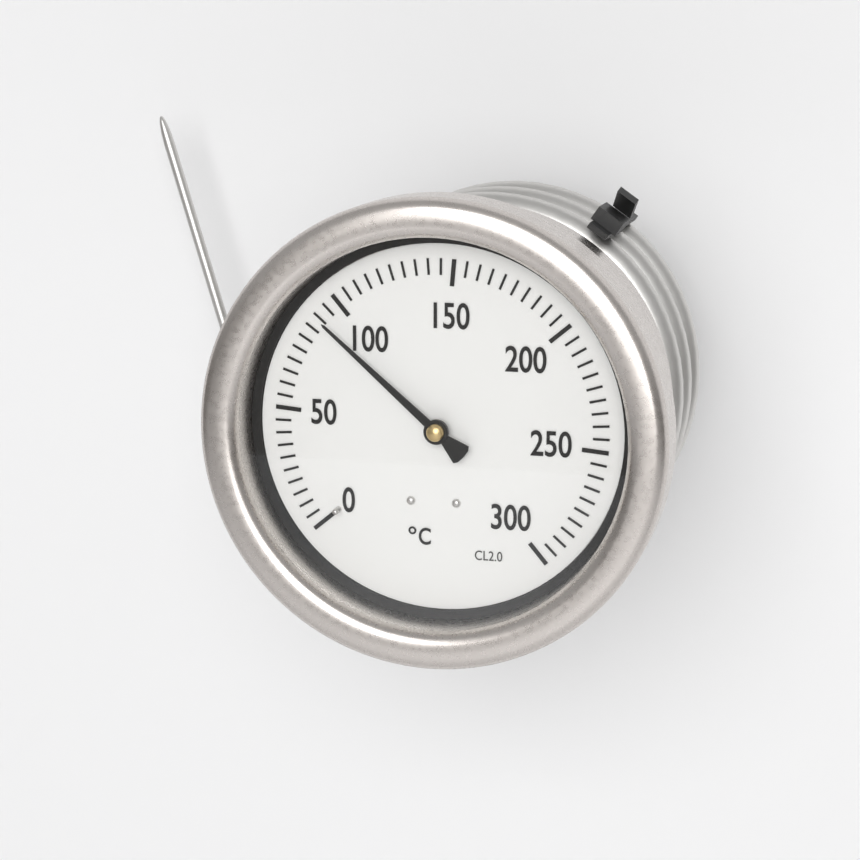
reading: 90 °C
